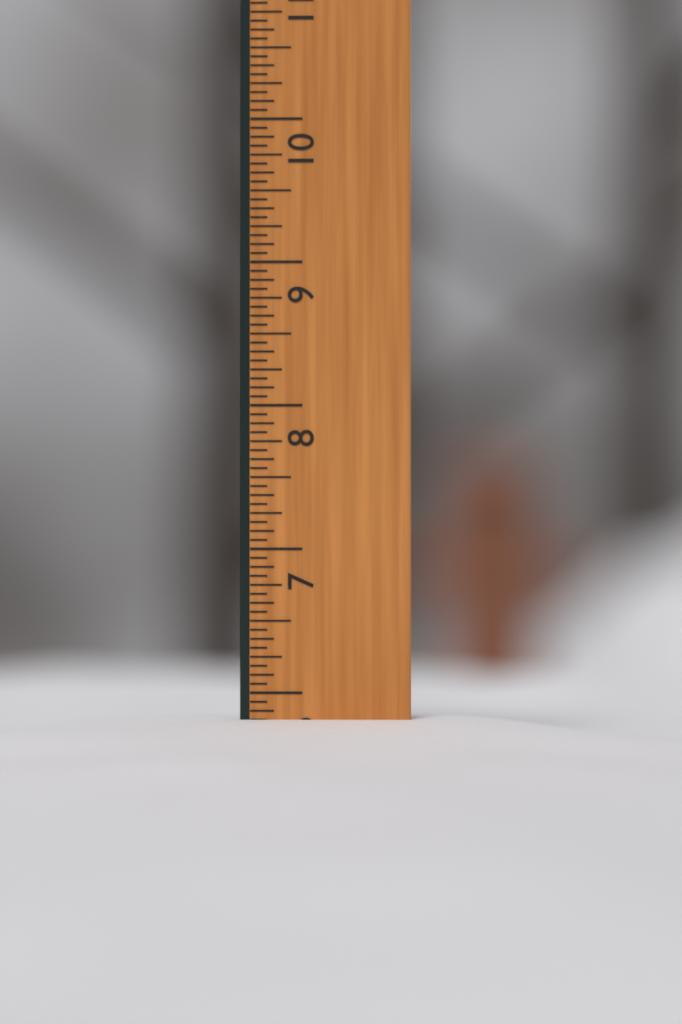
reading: 5.8125 in
